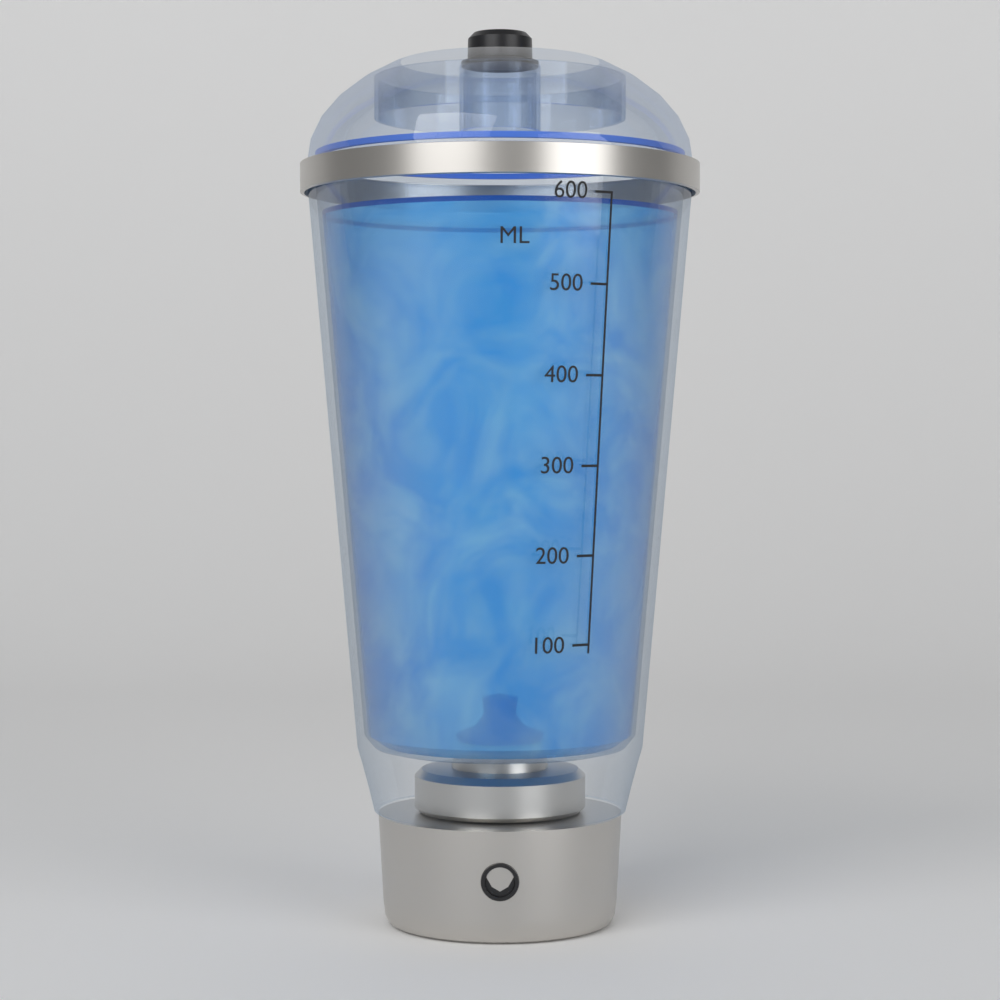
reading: 595 ml
